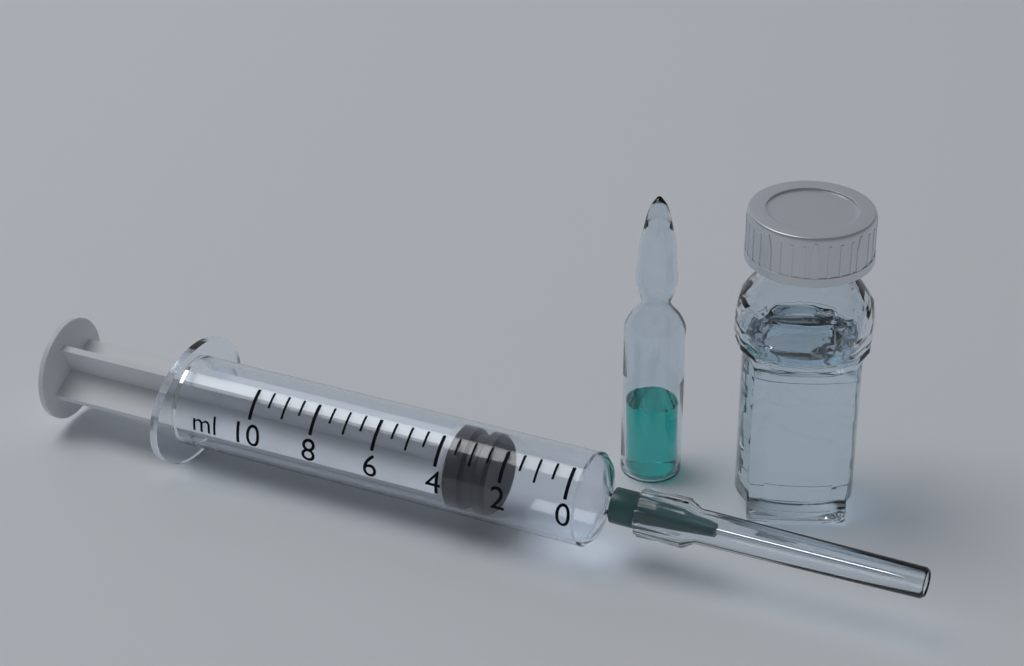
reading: 2.5 ml
